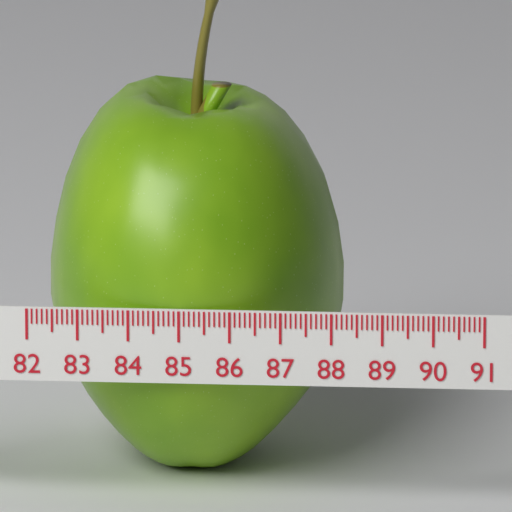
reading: 88.0 (no unit)
